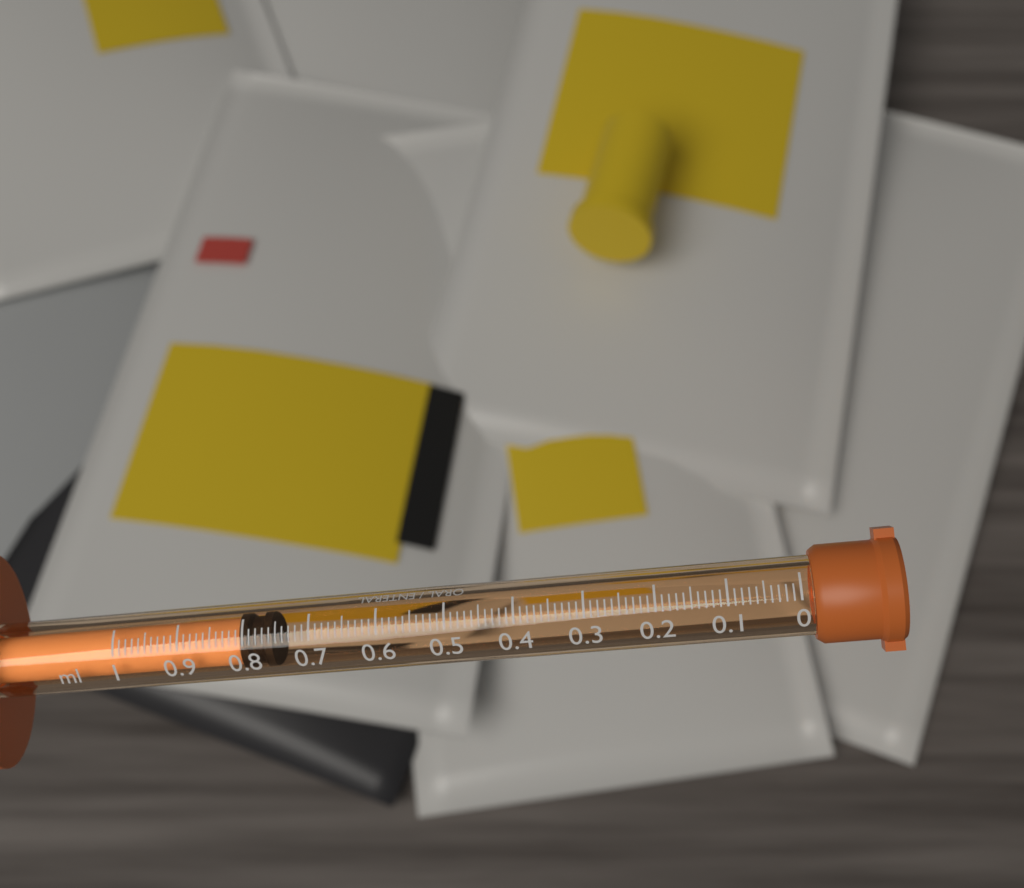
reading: 0.76 ml
